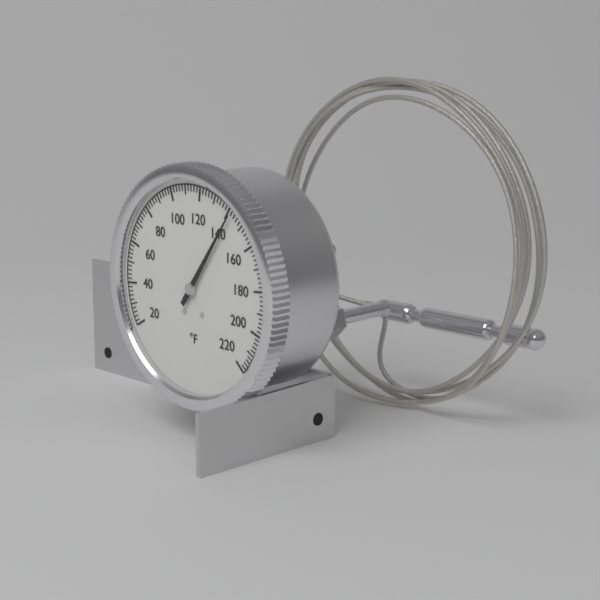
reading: 142 °F
